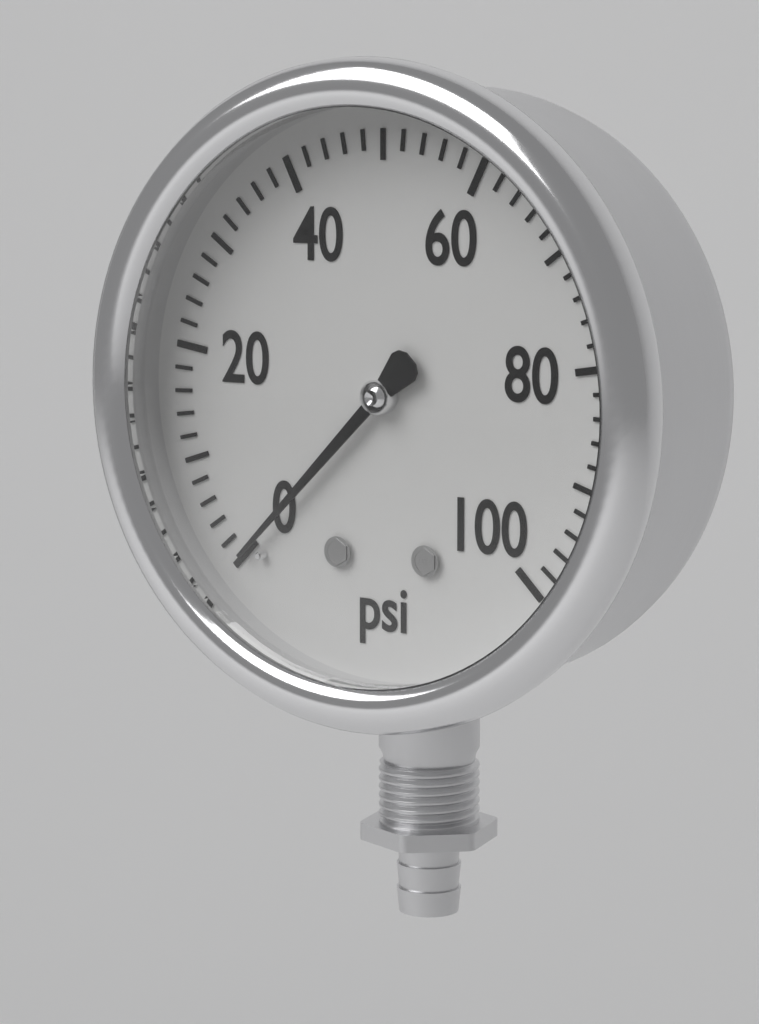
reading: 0 psi
